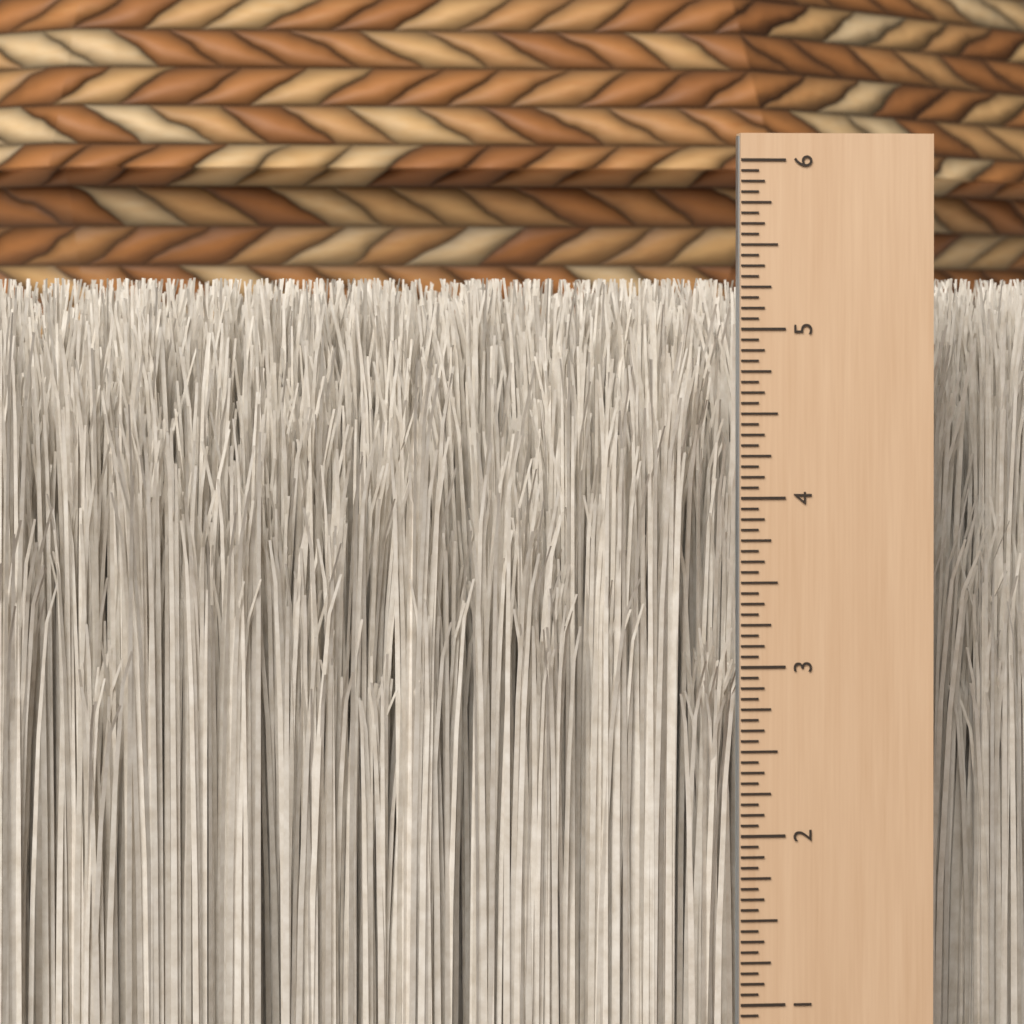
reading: 5.3125 in
